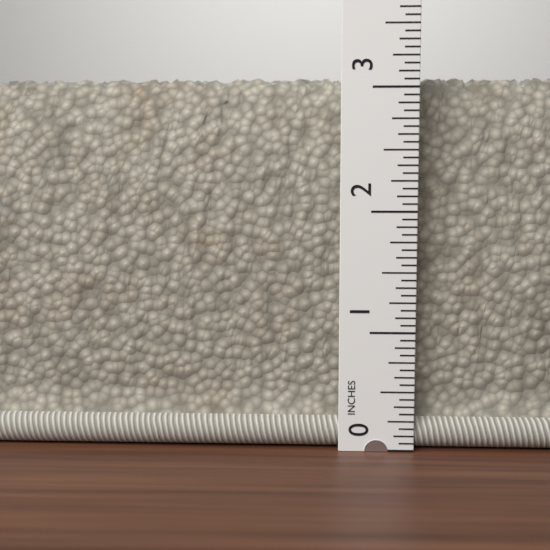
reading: 3.1250 in
